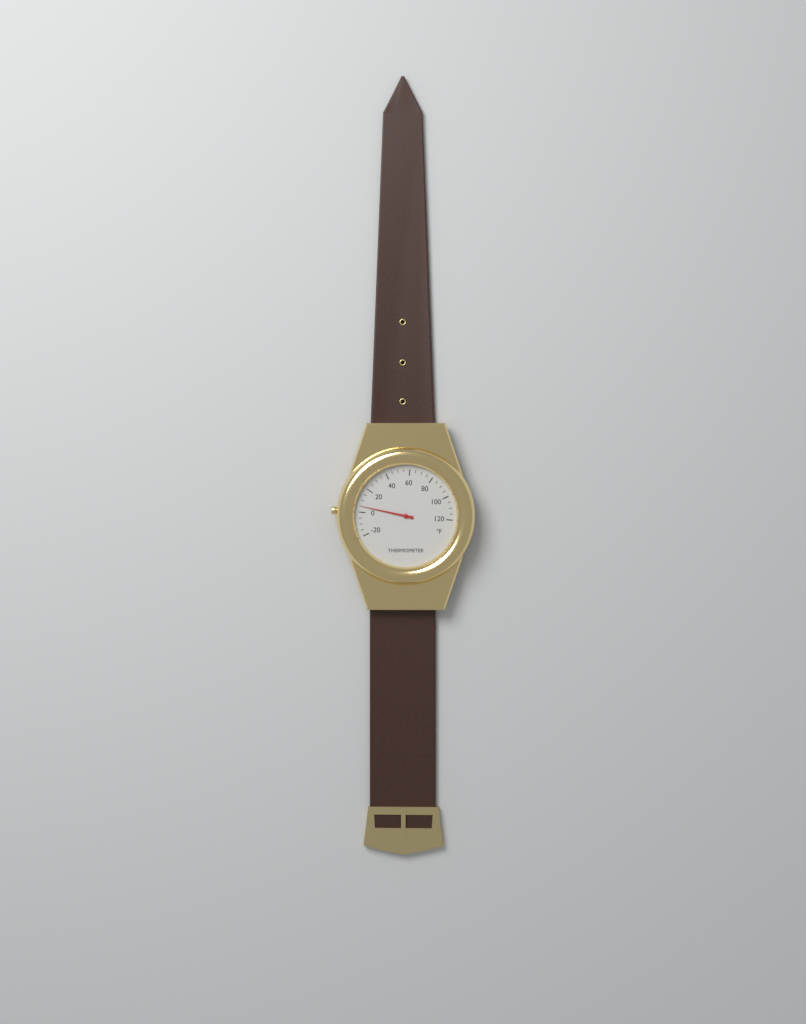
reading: 5 °F
